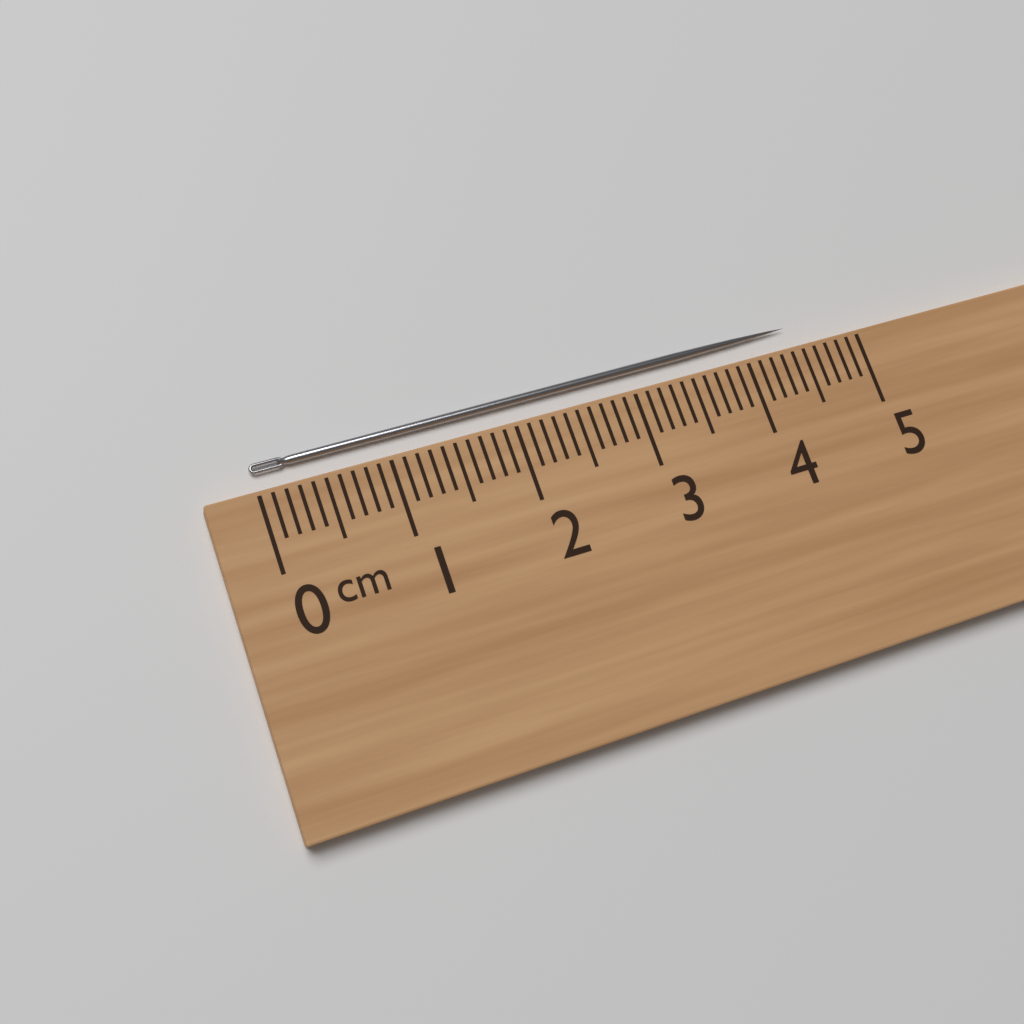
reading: 4.5 cm
